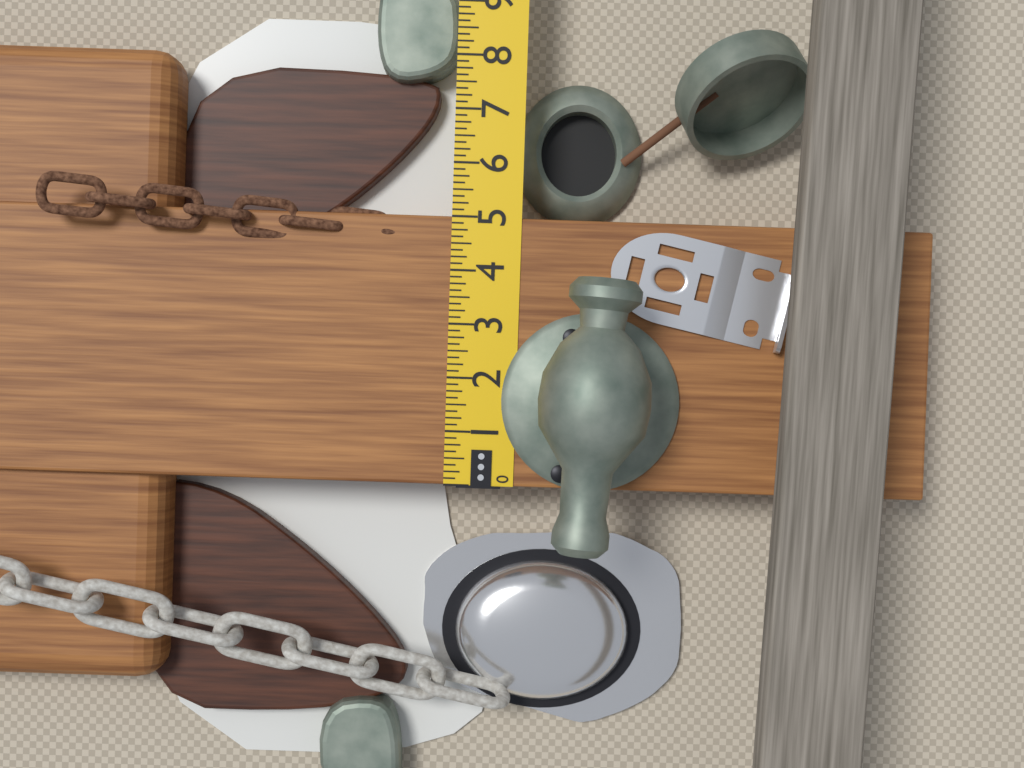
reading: 5.000 in
